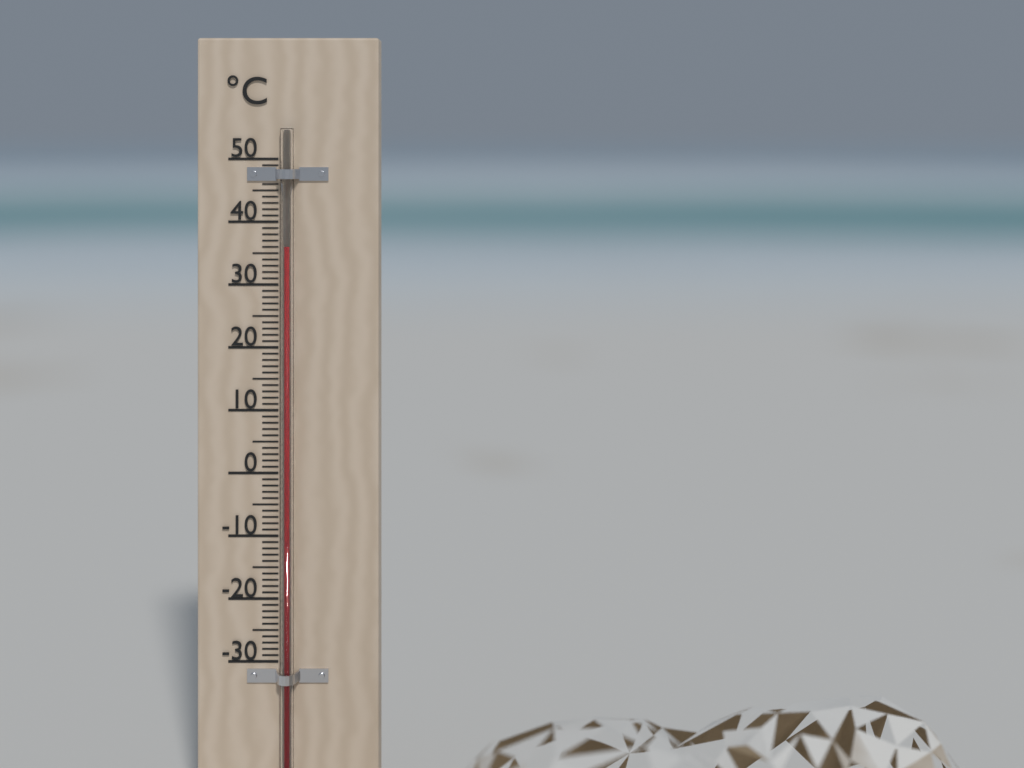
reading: 36 °C
